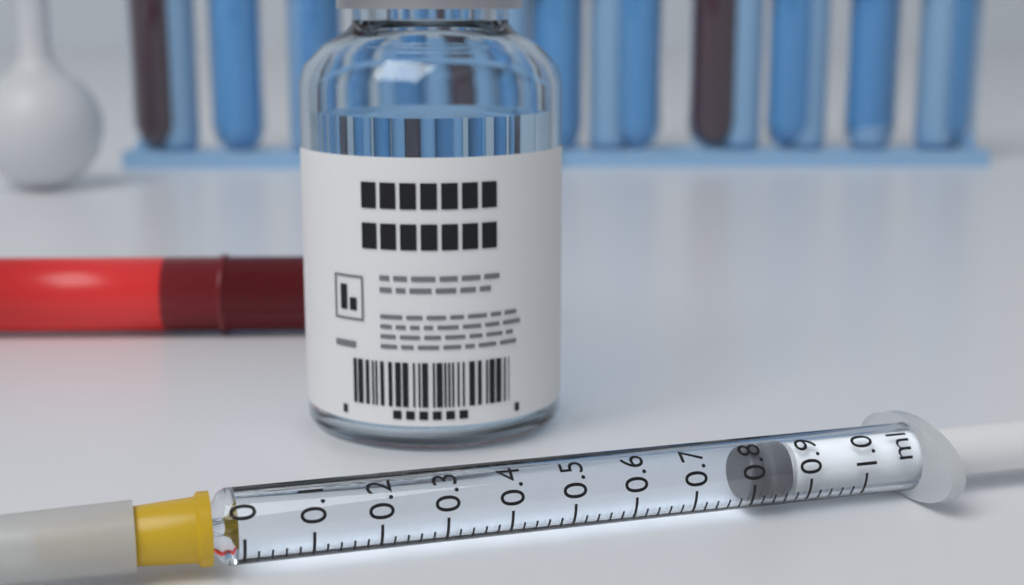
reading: 0.80 ml
